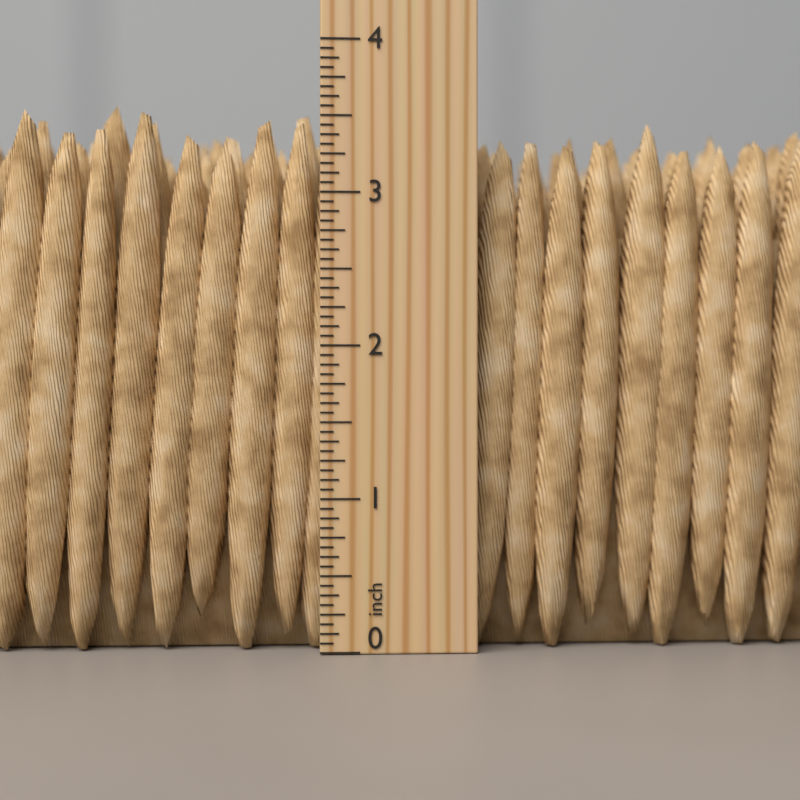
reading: 3.6875 inch
